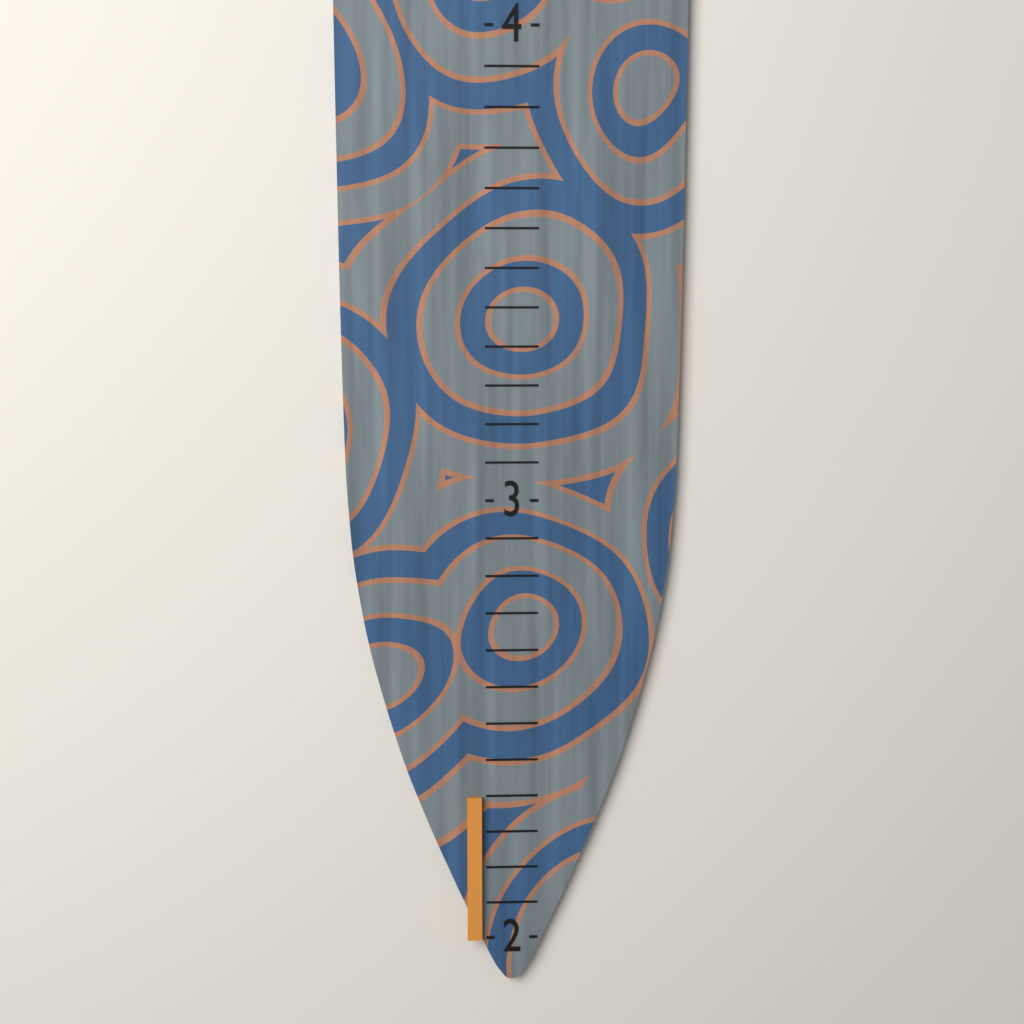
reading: 2.333333 (no unit)
